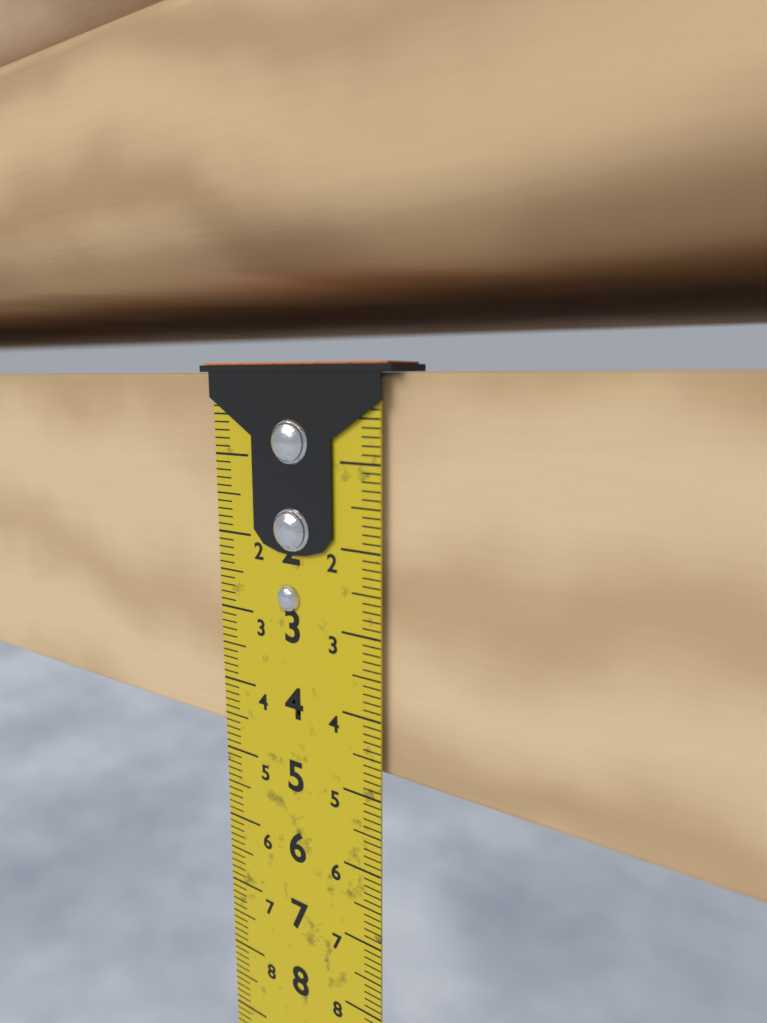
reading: 4.7 cm
